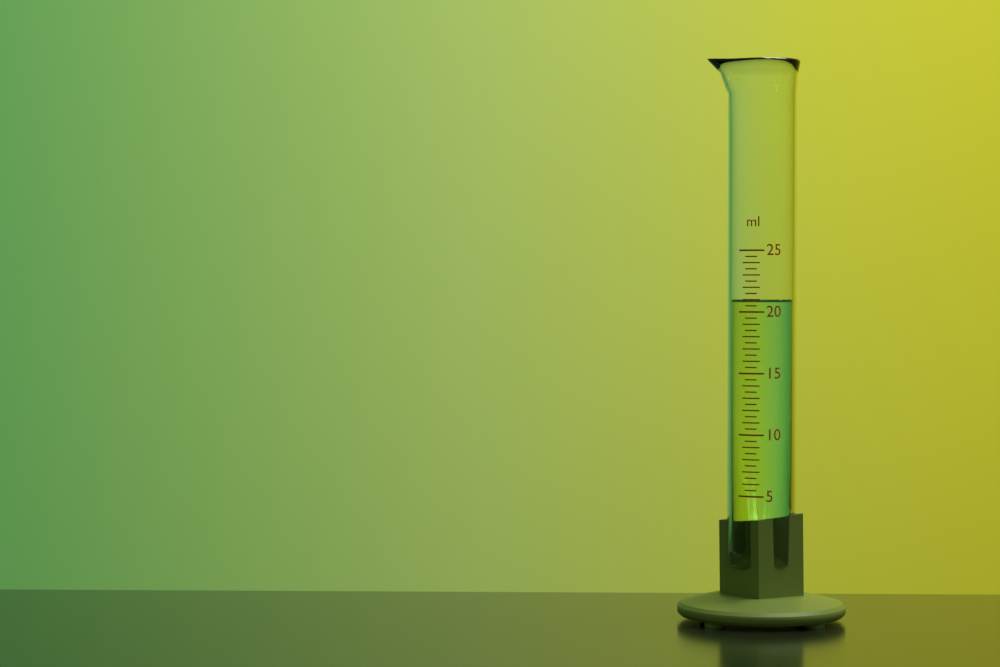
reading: 21.0 ml
